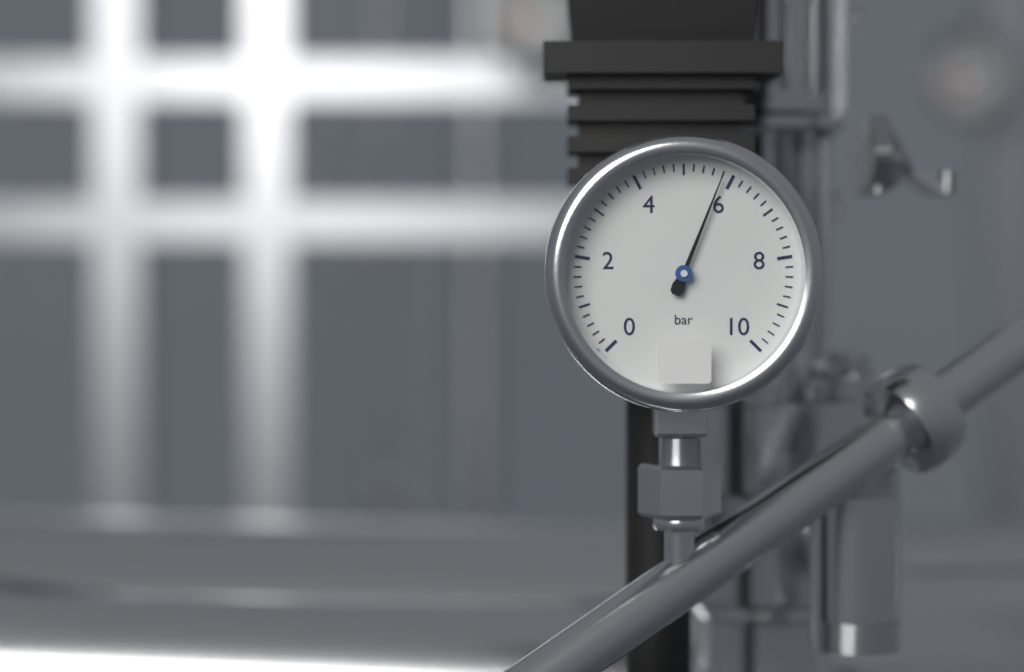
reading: 5.8 bar
